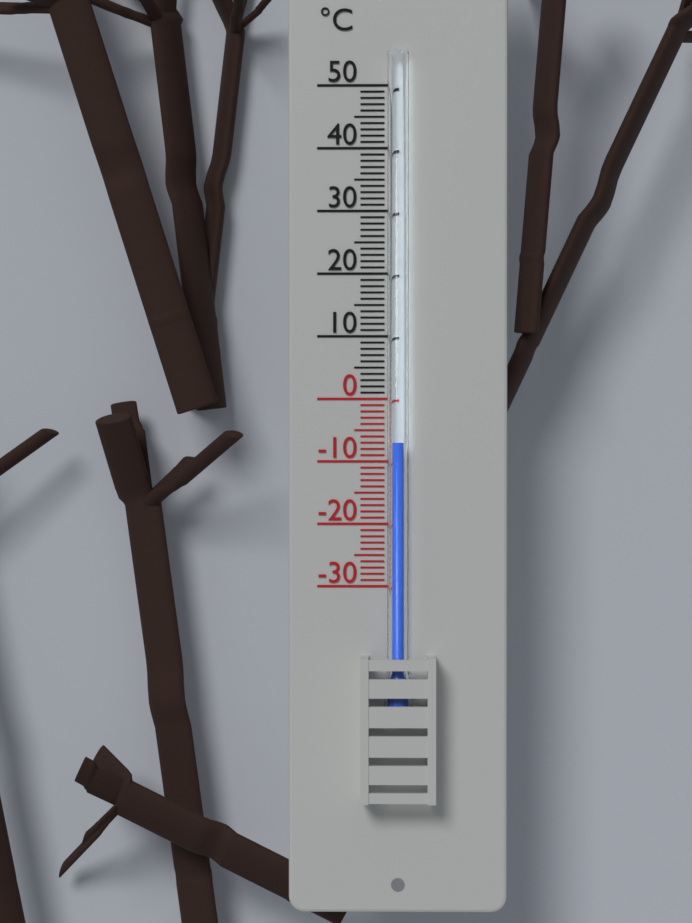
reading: -7 °C
